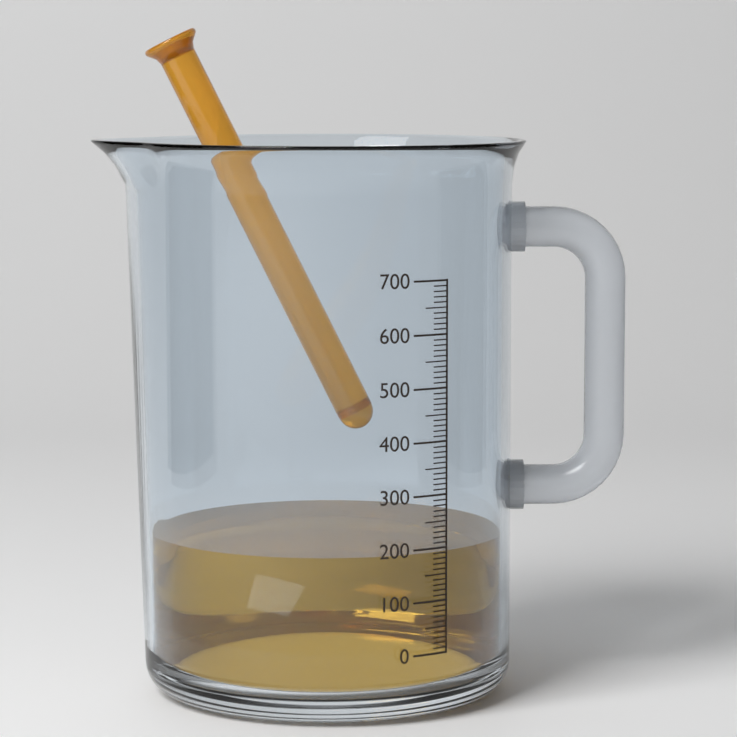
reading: 190 (no unit)
